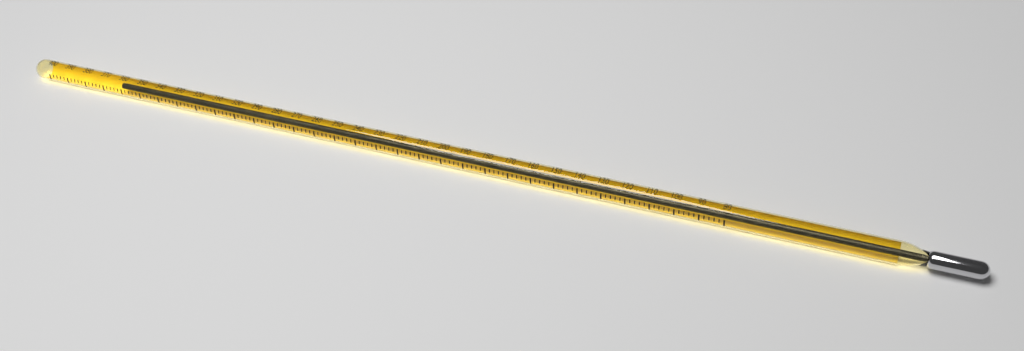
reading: 362 (no unit)
